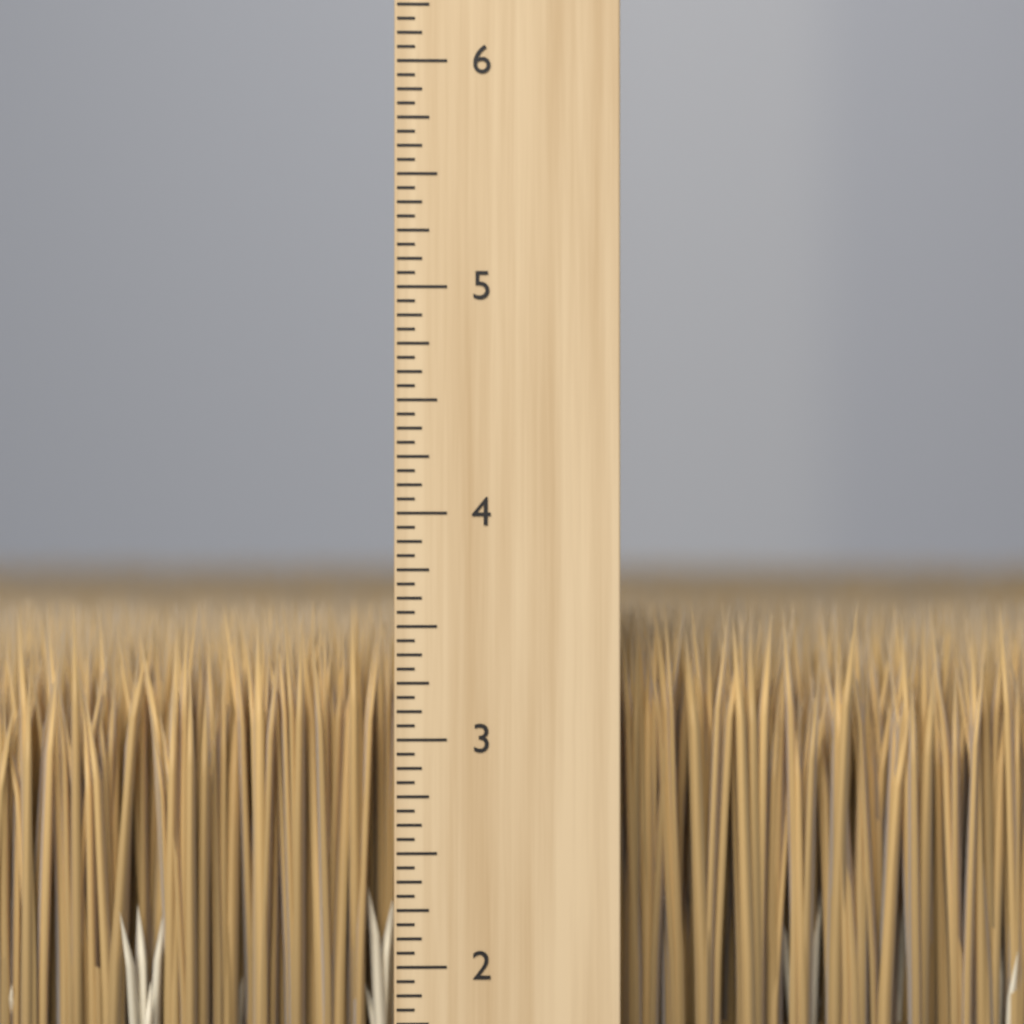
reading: 3.6250 inch
